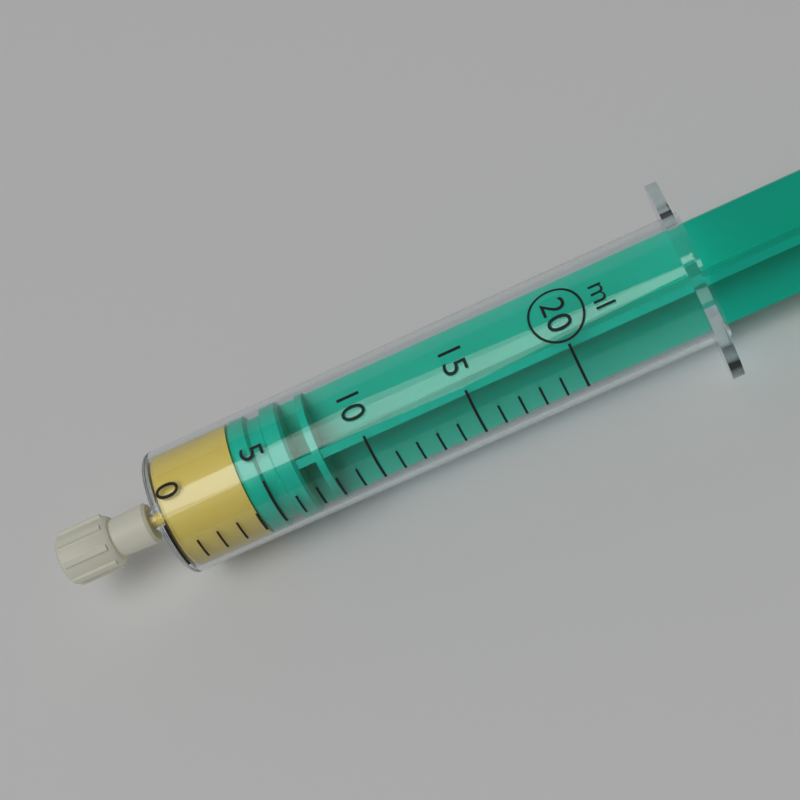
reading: 4 ml
